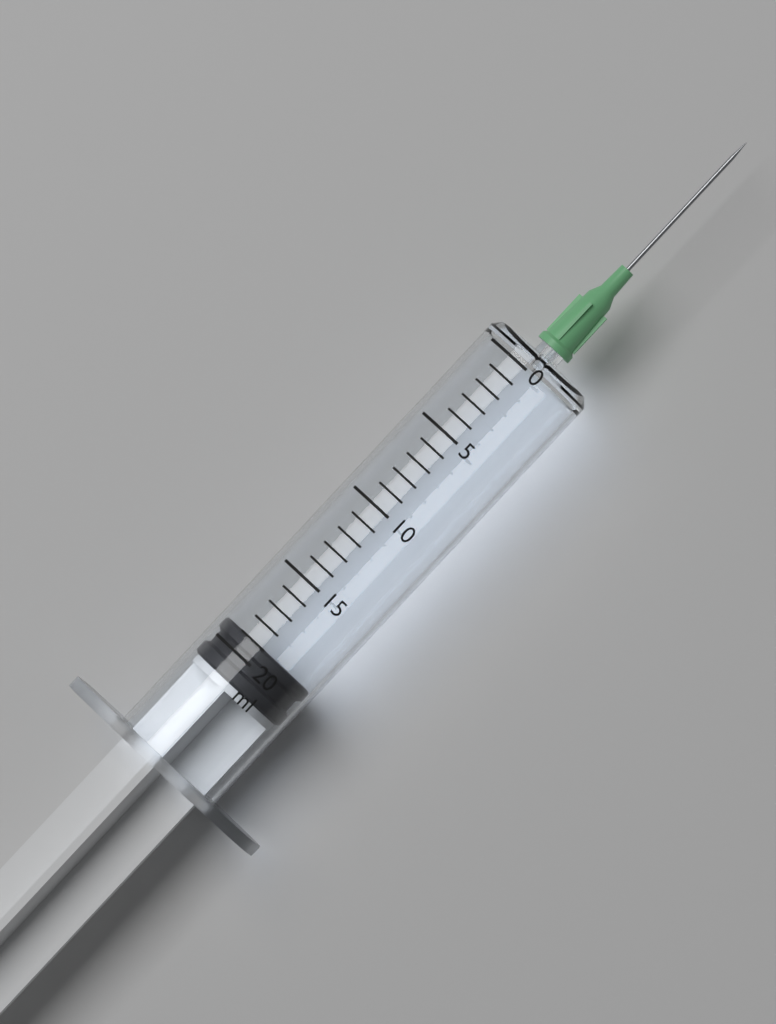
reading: 19 ml
